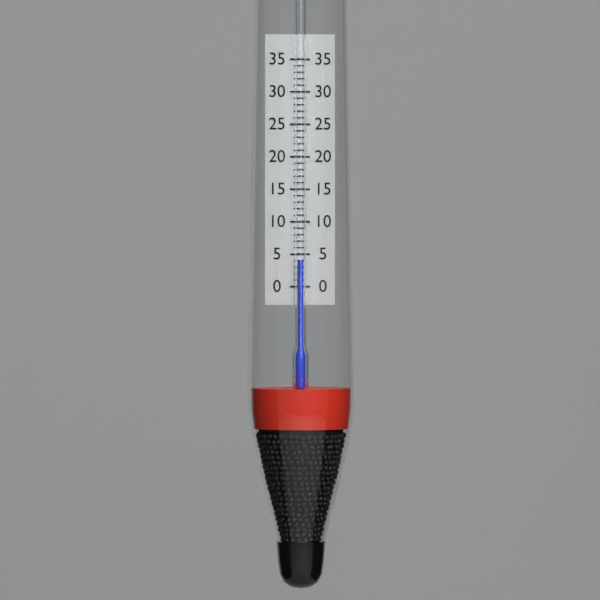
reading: 4 (no unit)
